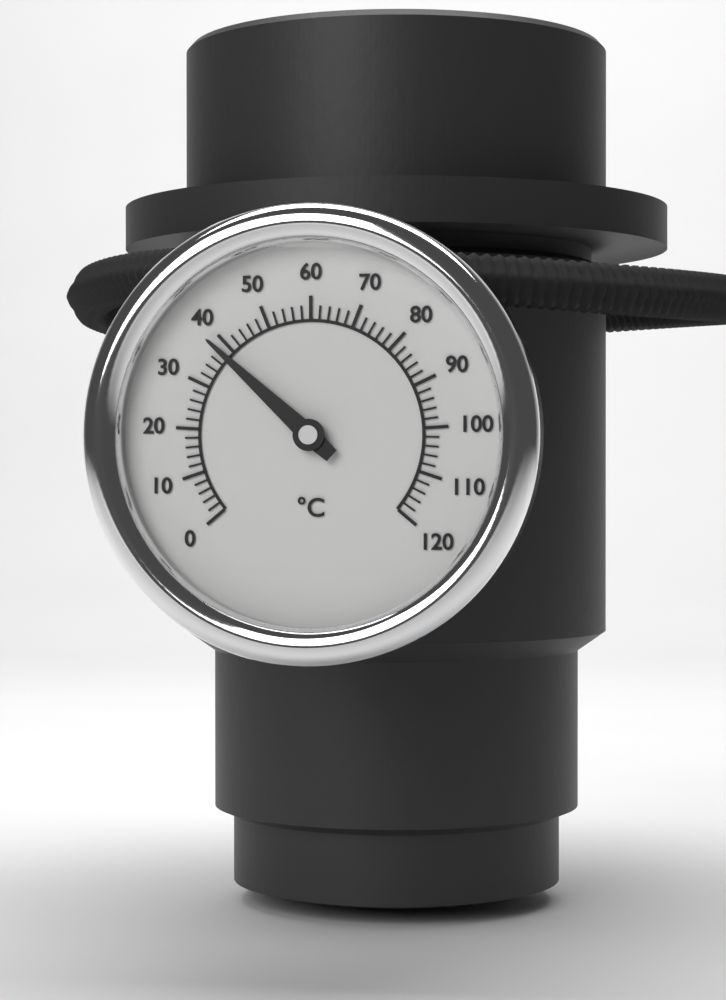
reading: 38 °C
